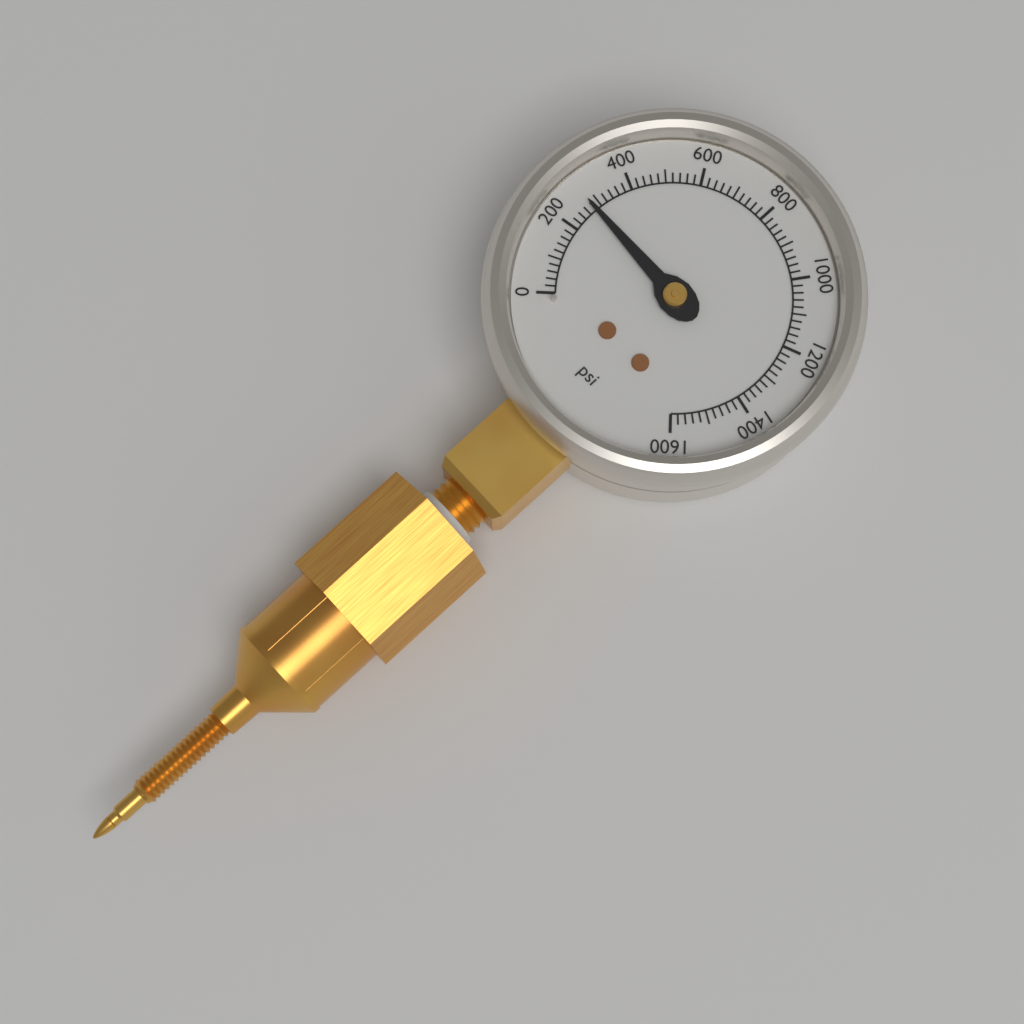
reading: 280 psi
